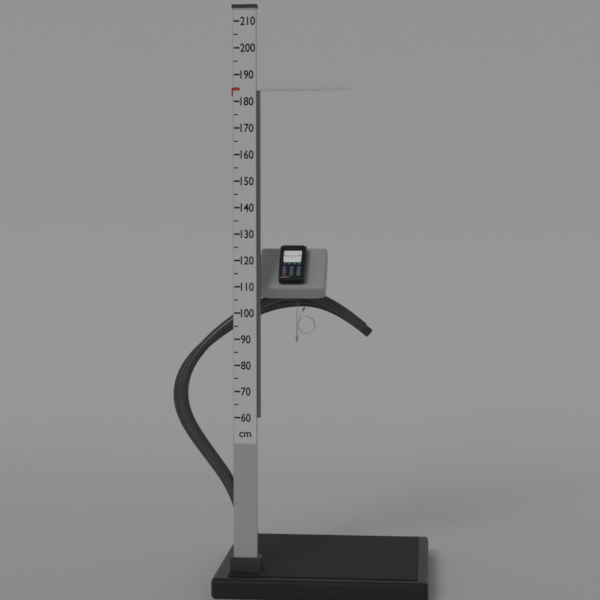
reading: 185 cm
